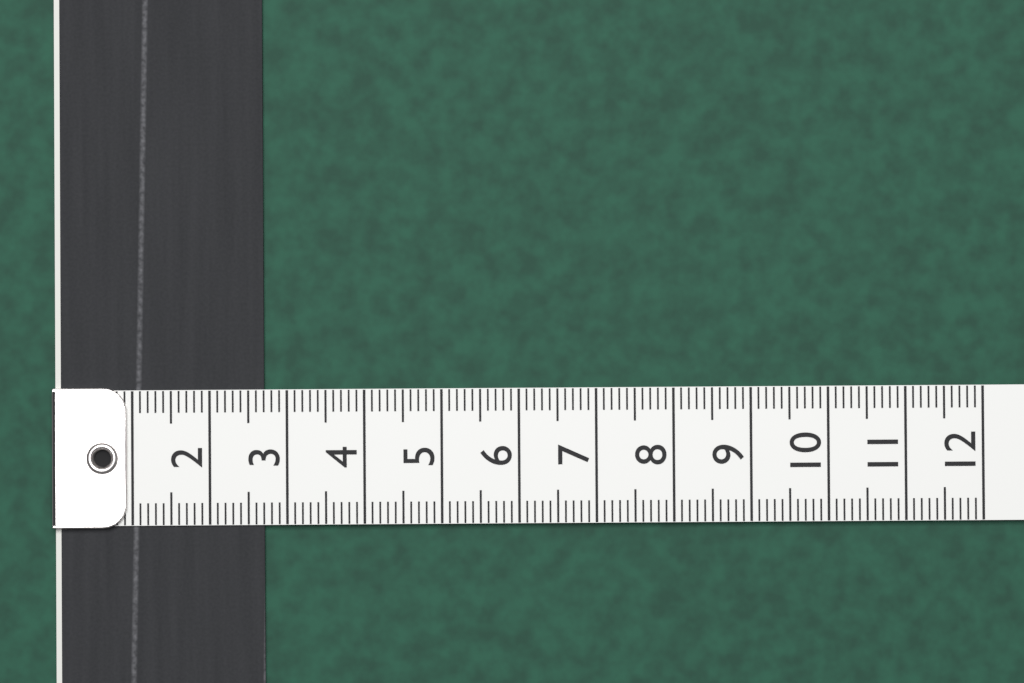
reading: 2.7 (no unit)
